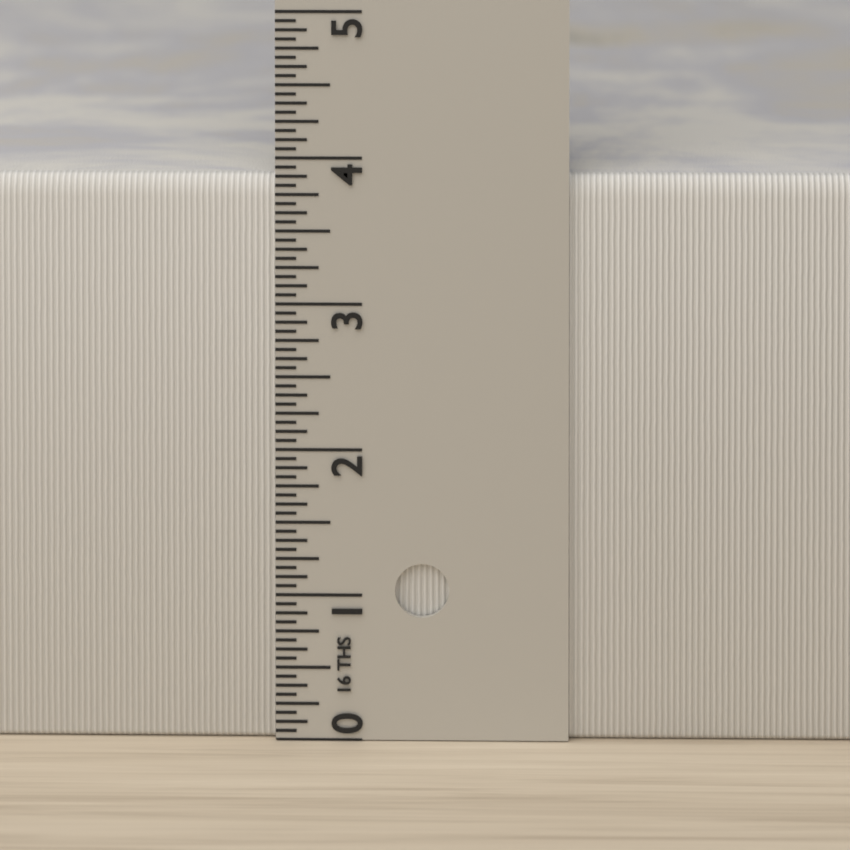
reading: 3.8750 in
